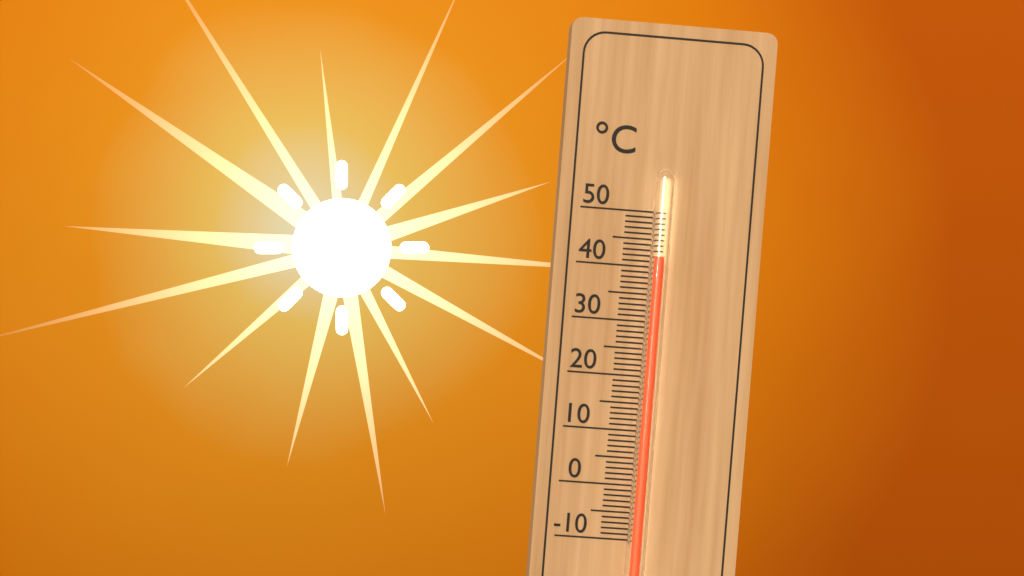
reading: 42 °C
